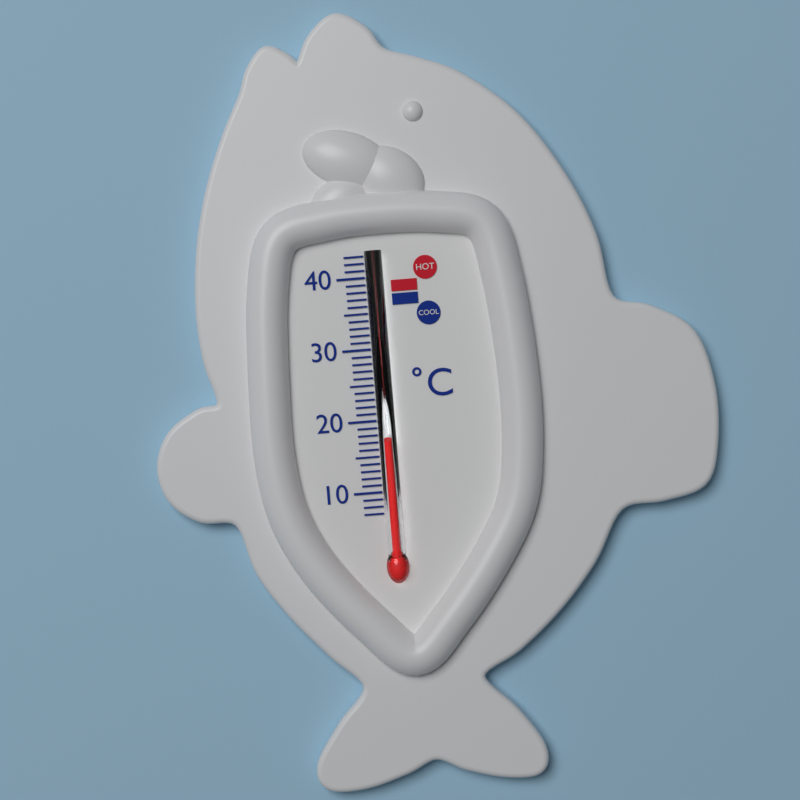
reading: 17 °C
